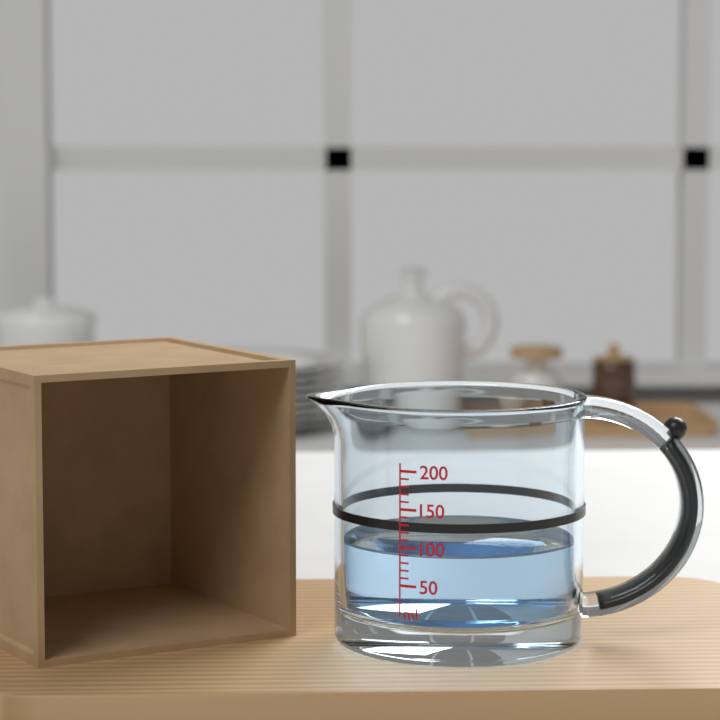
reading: 90 ml
